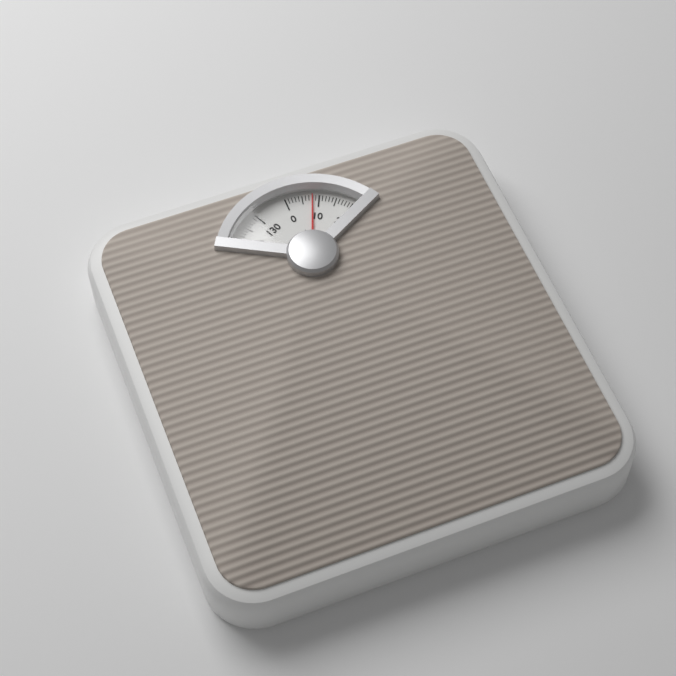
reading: 8 kg
